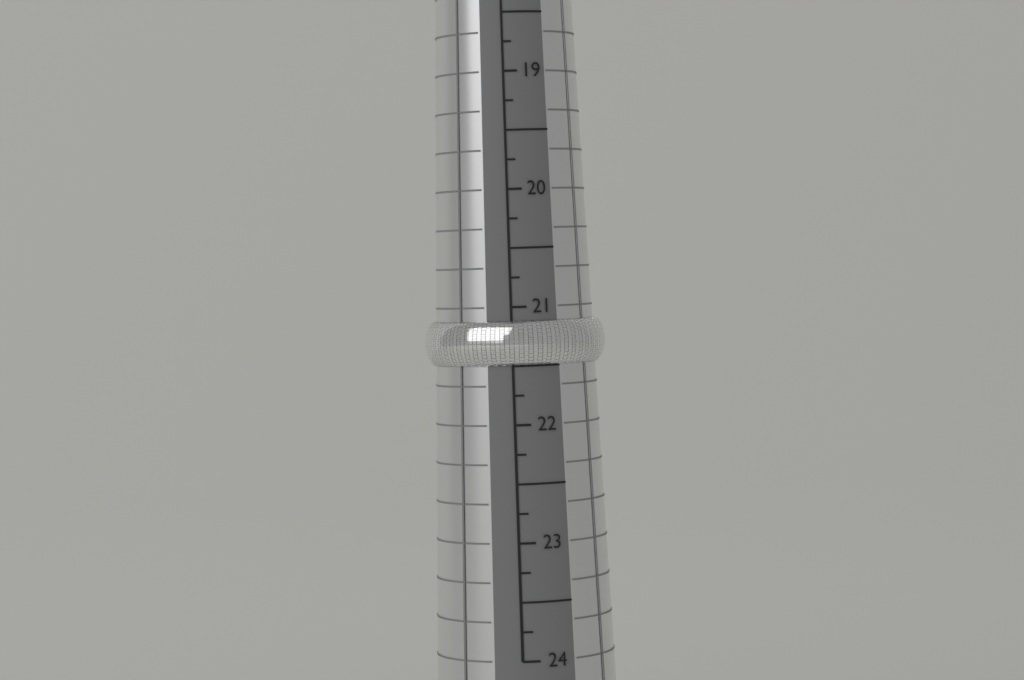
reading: 21.50 mm
